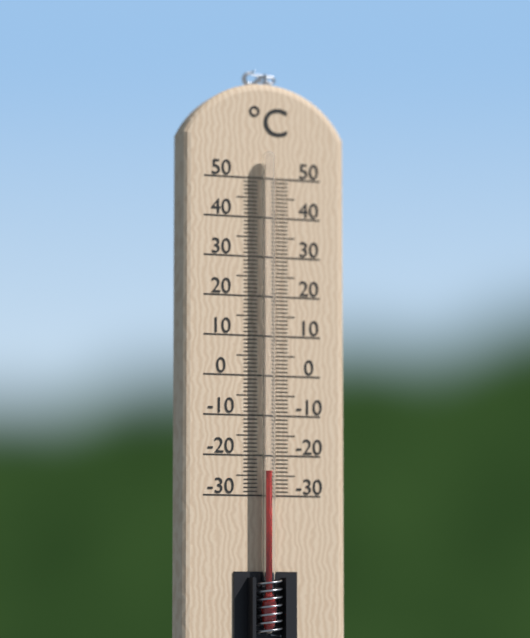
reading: -24 °C
